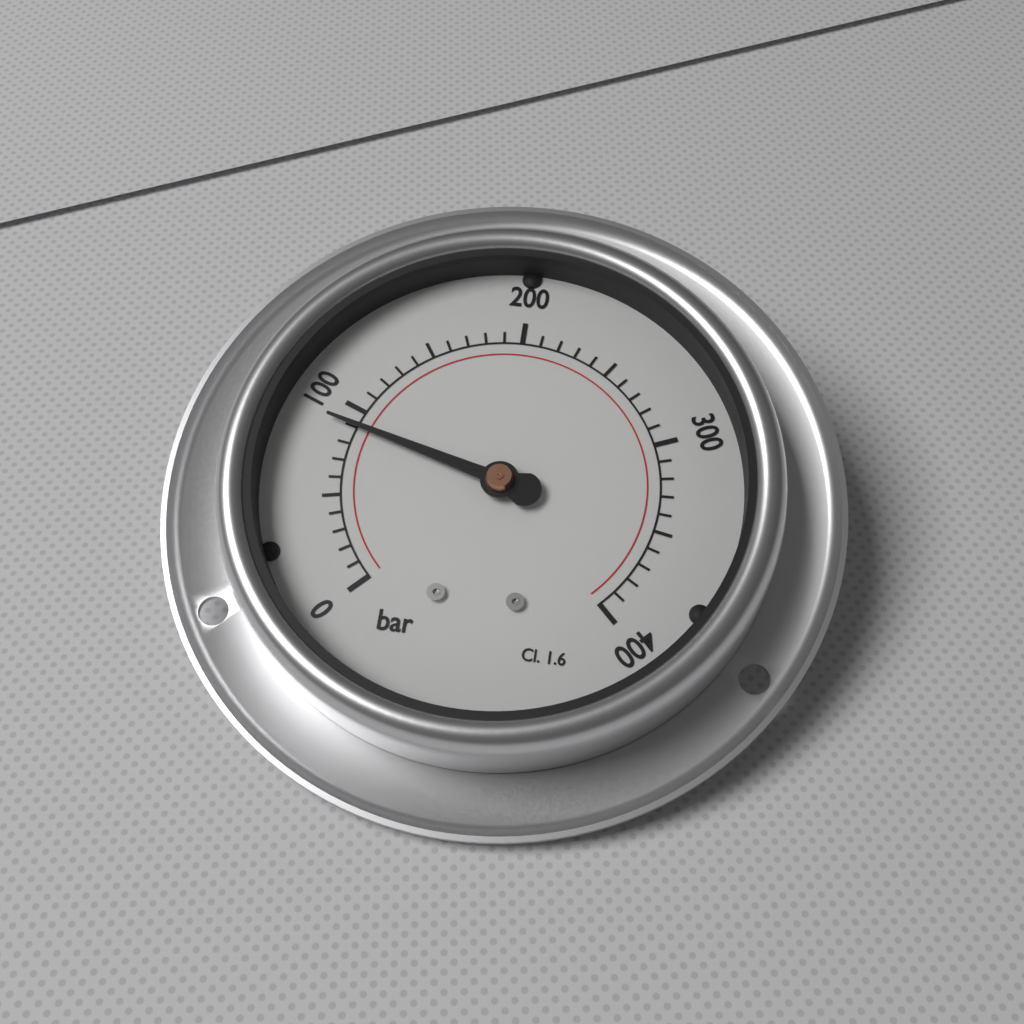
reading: 90 bar
